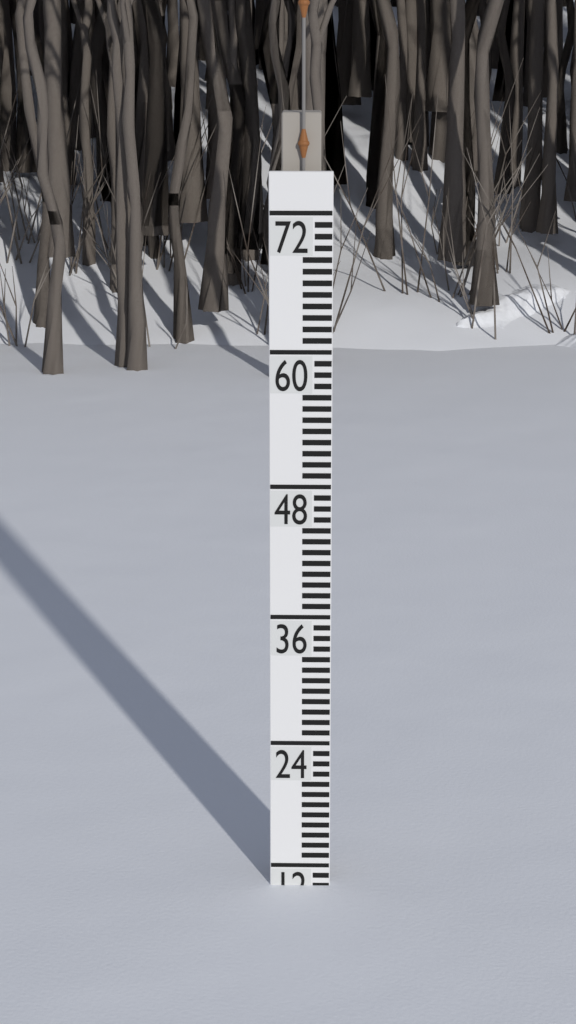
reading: 10 (no unit)
